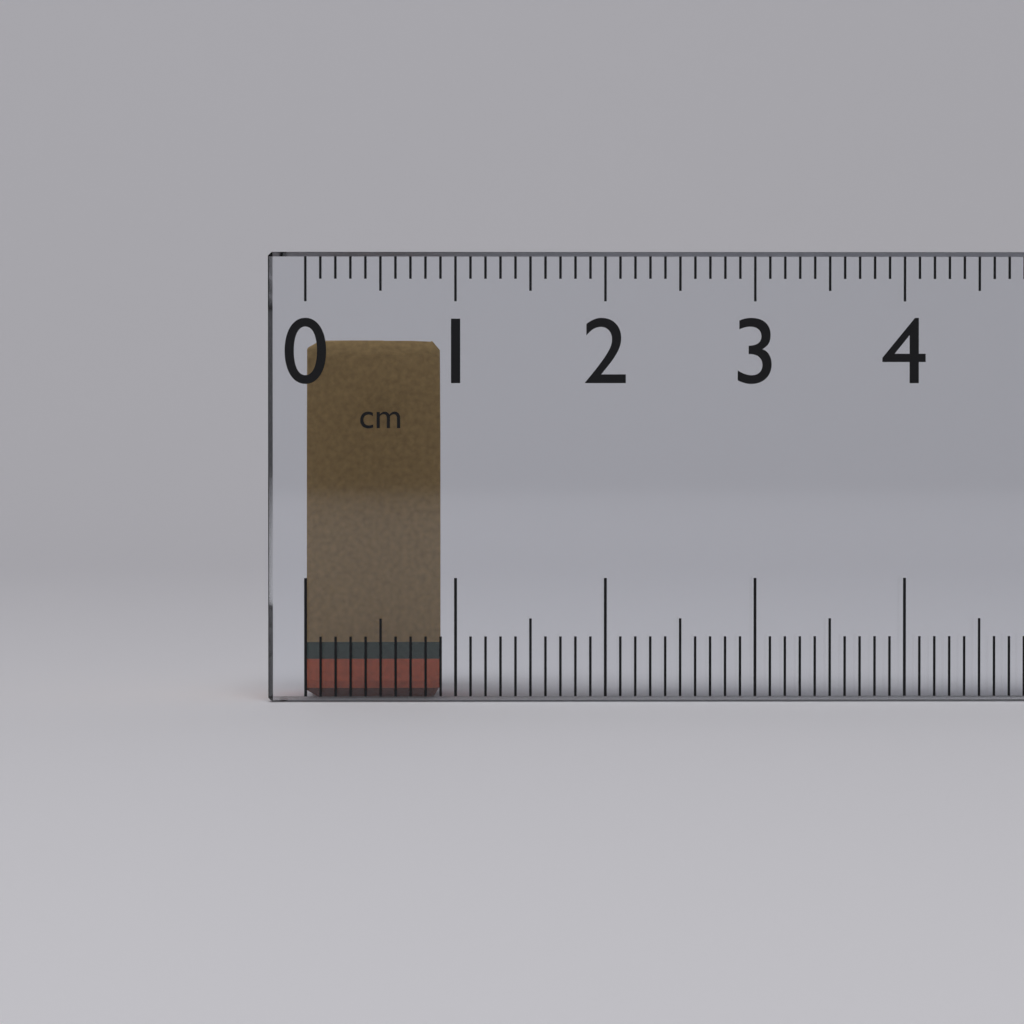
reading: 0.9 cm
